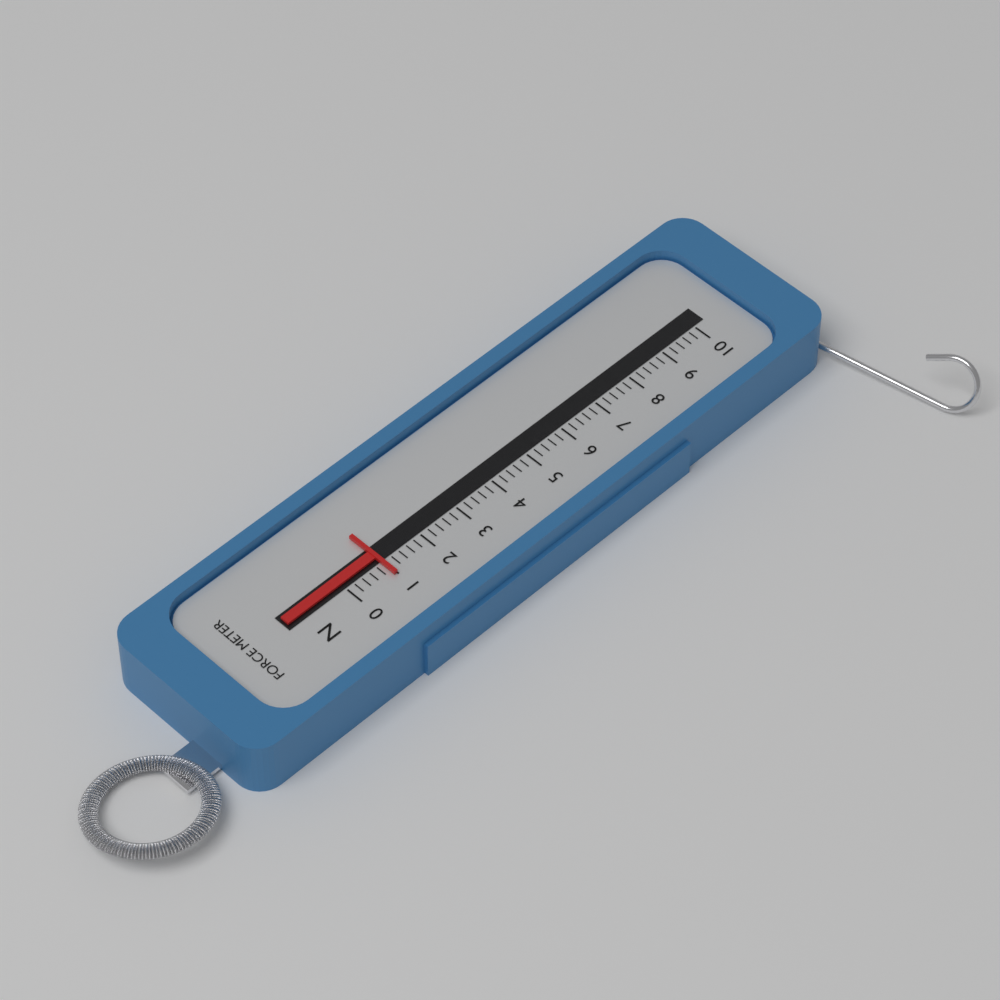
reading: 1.0 N
